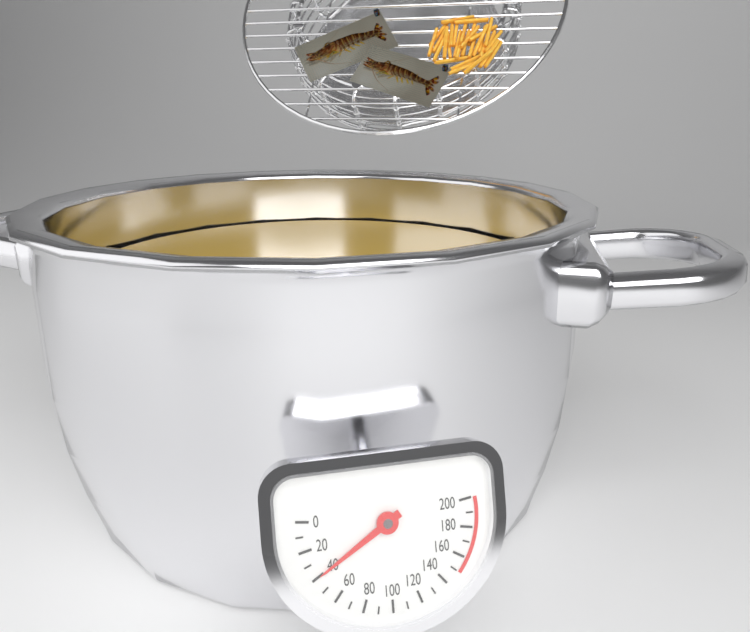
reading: 40 (no unit)
